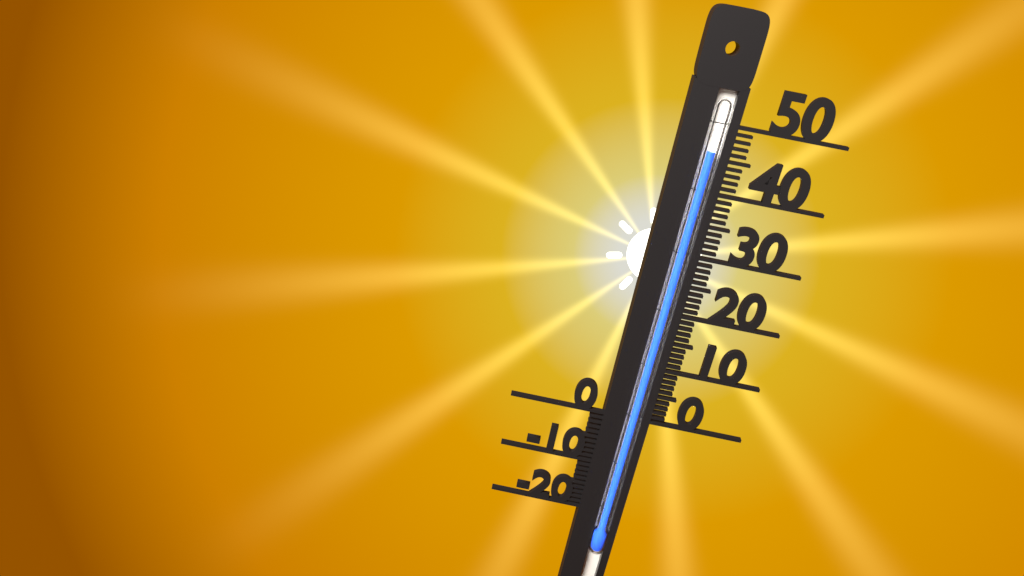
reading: 46 (no unit)
